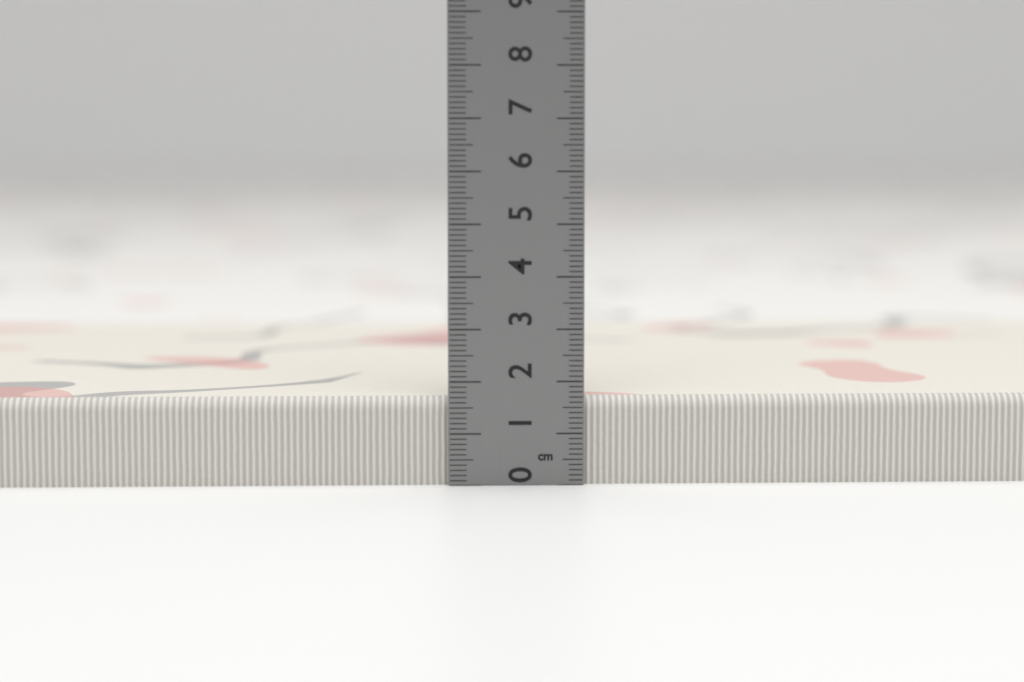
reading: 1.7 cm
